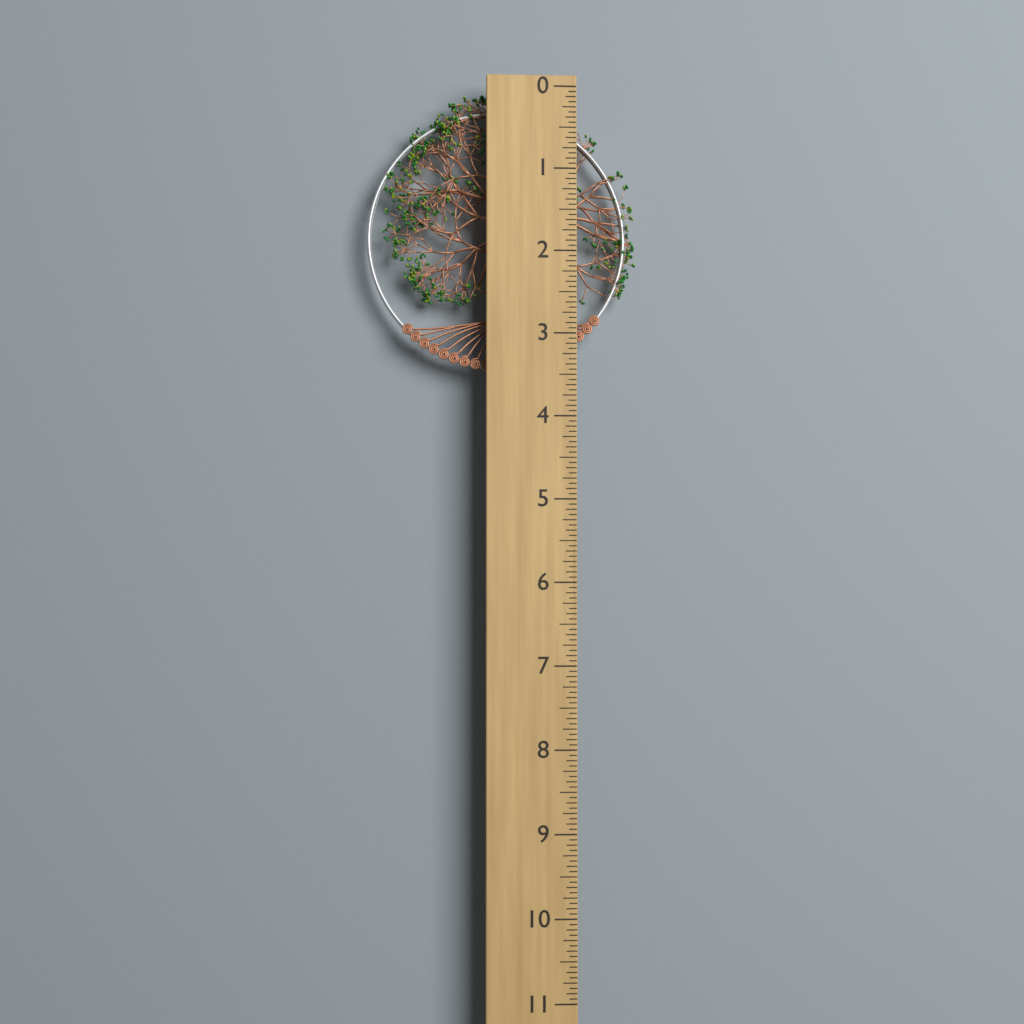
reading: 3.4375 (no unit)
